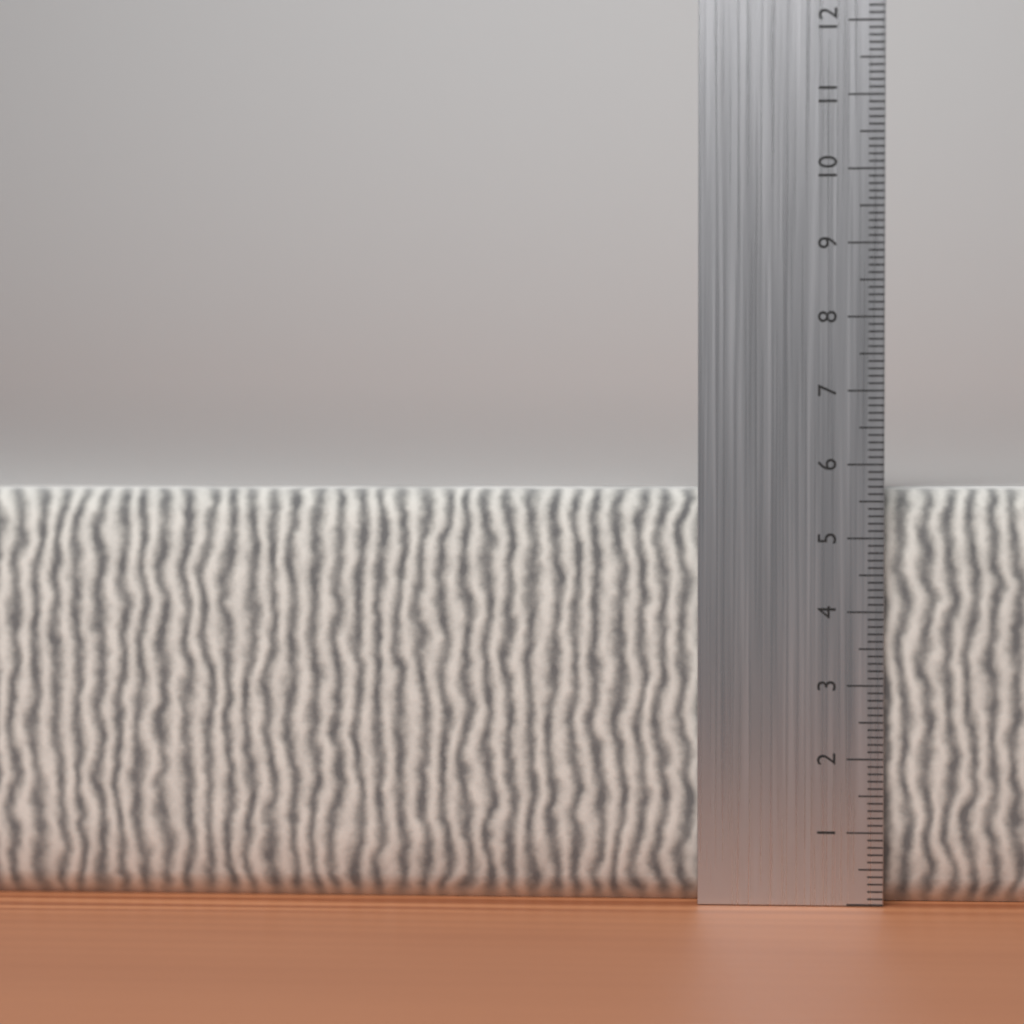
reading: 5.7 cm
